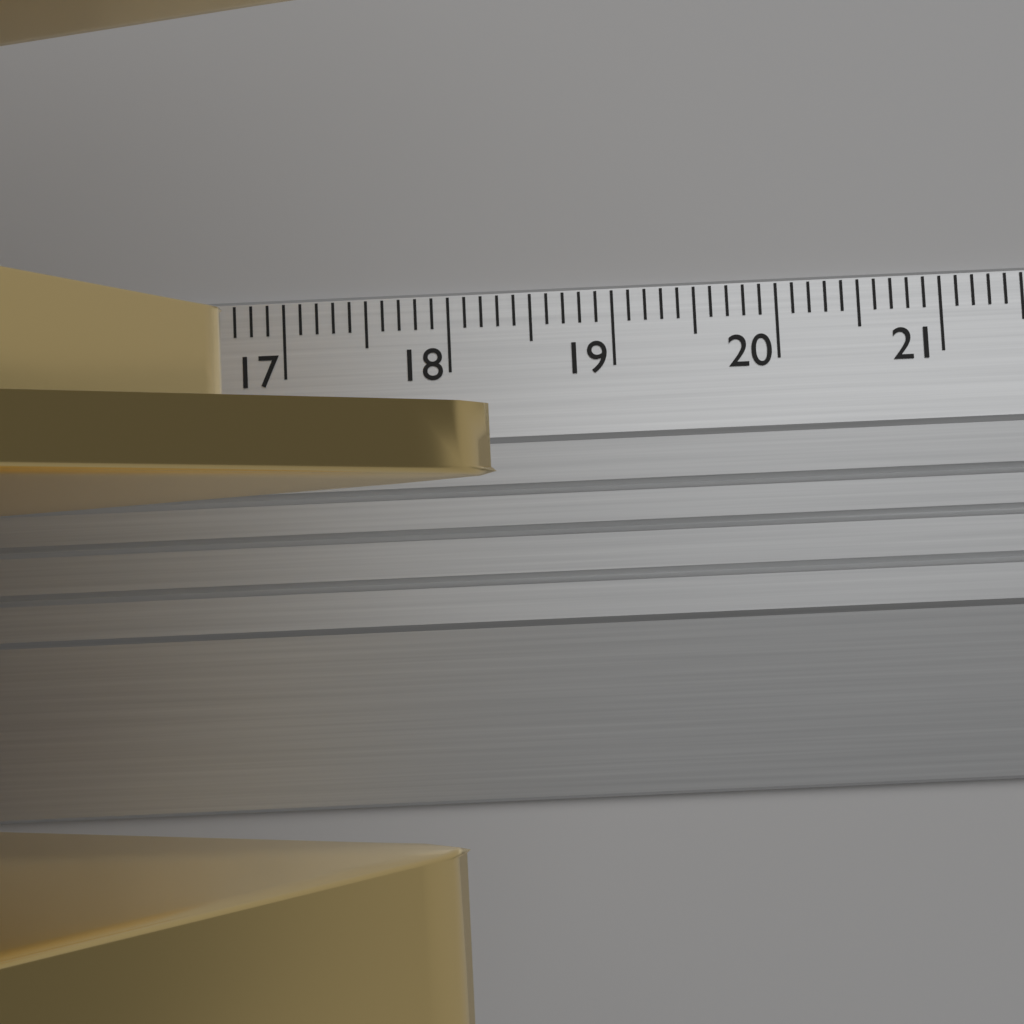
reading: 18.3 cm
